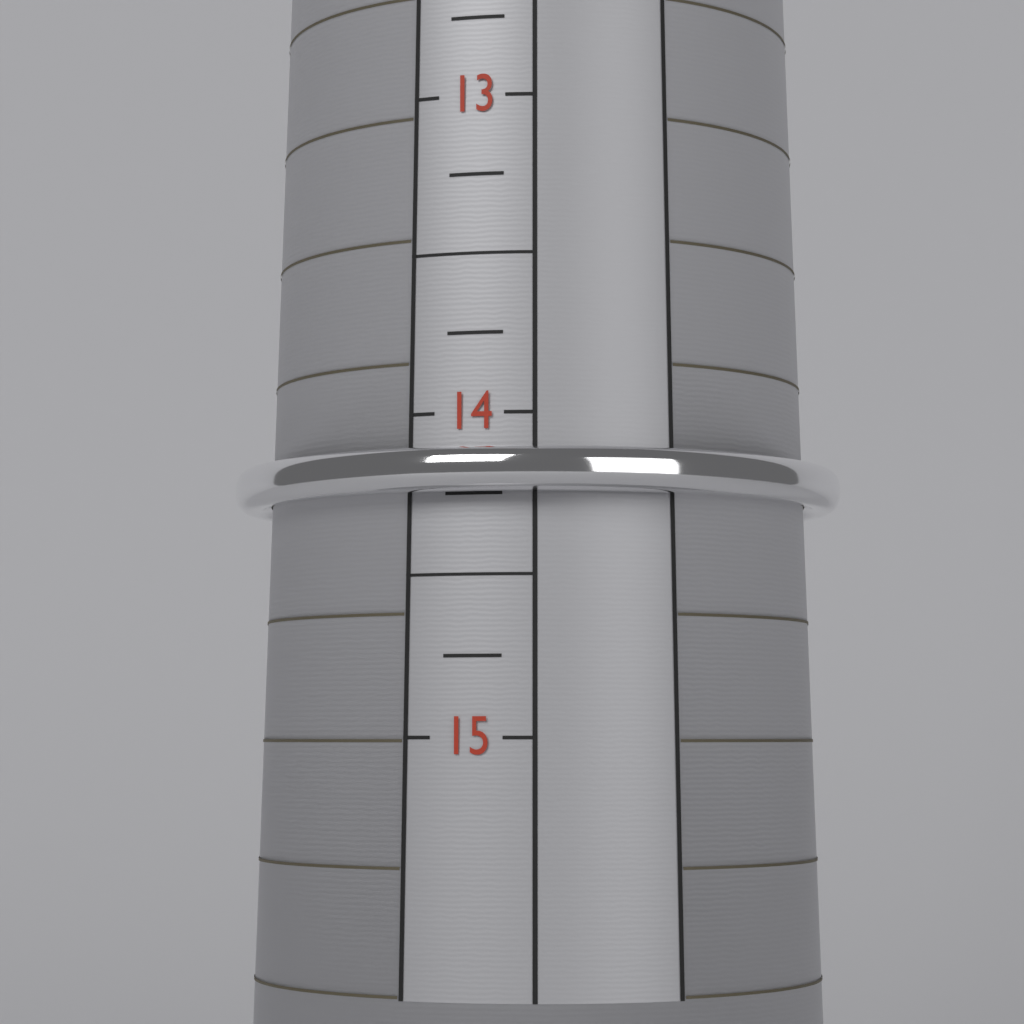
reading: 14.25 (no unit)
